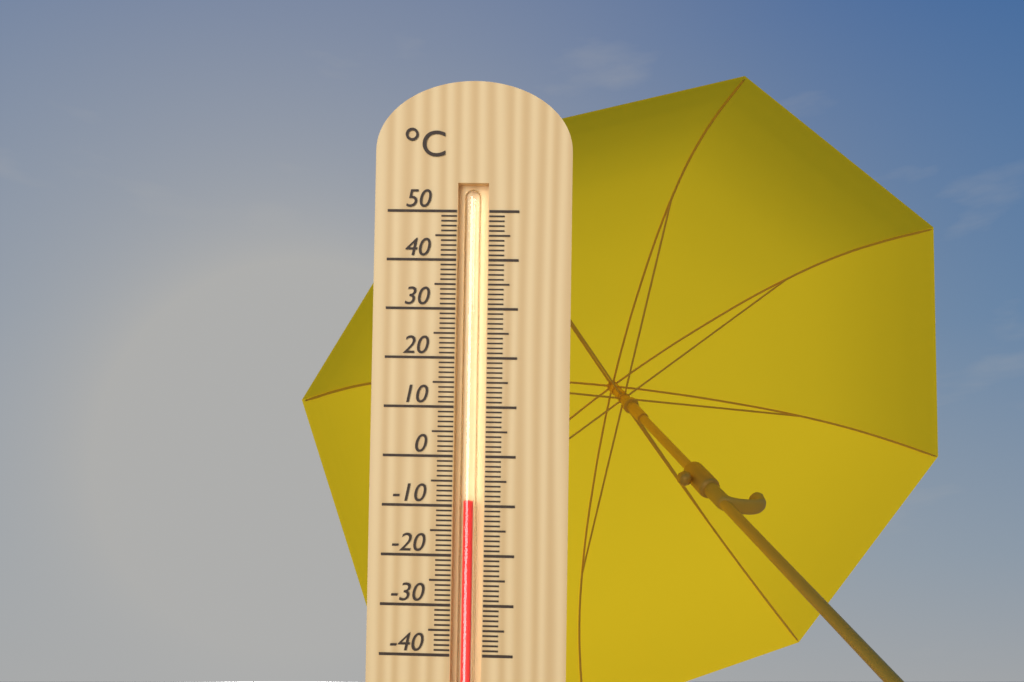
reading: -9 °C
